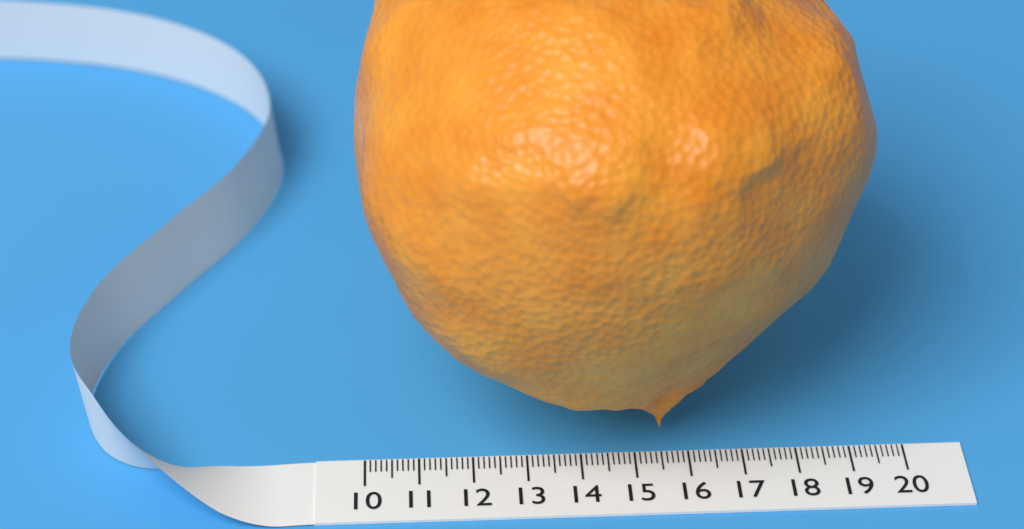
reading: 19.3 (no unit)
